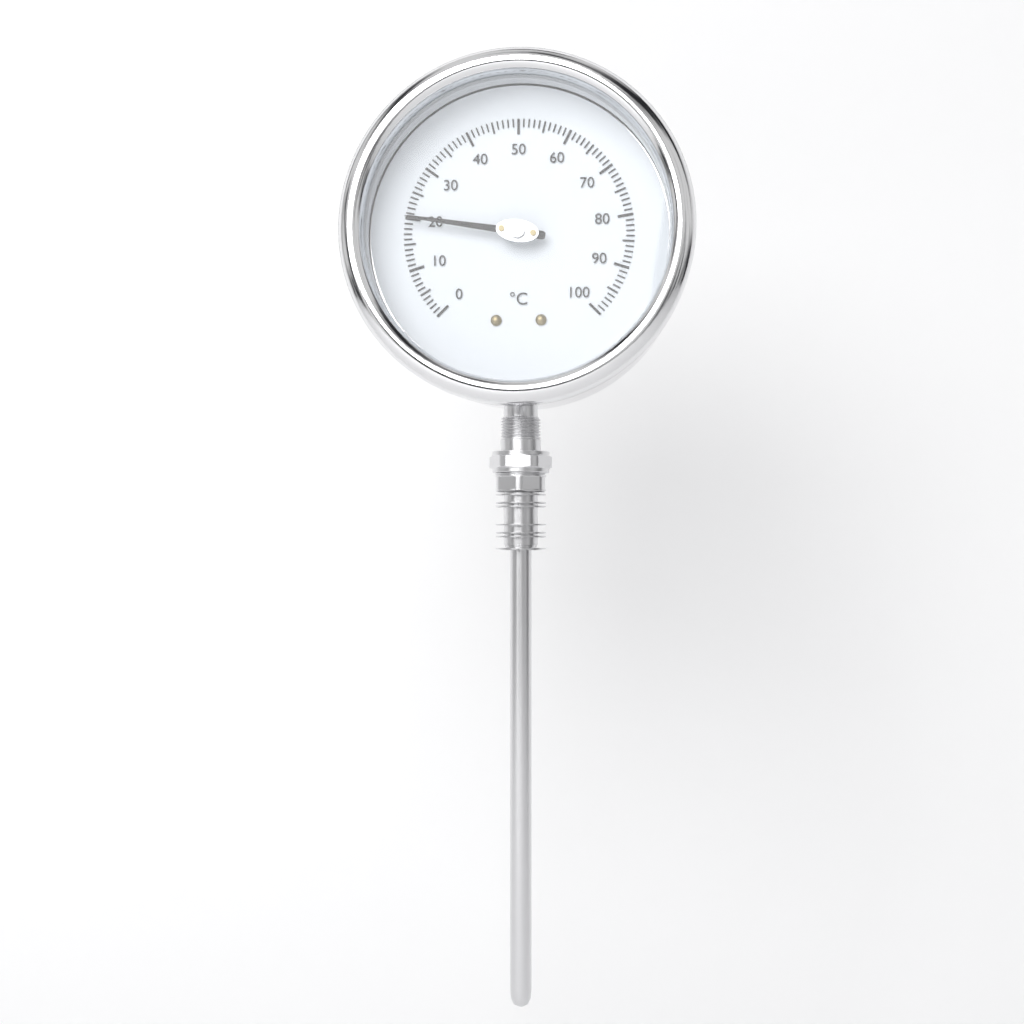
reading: 20 °C
